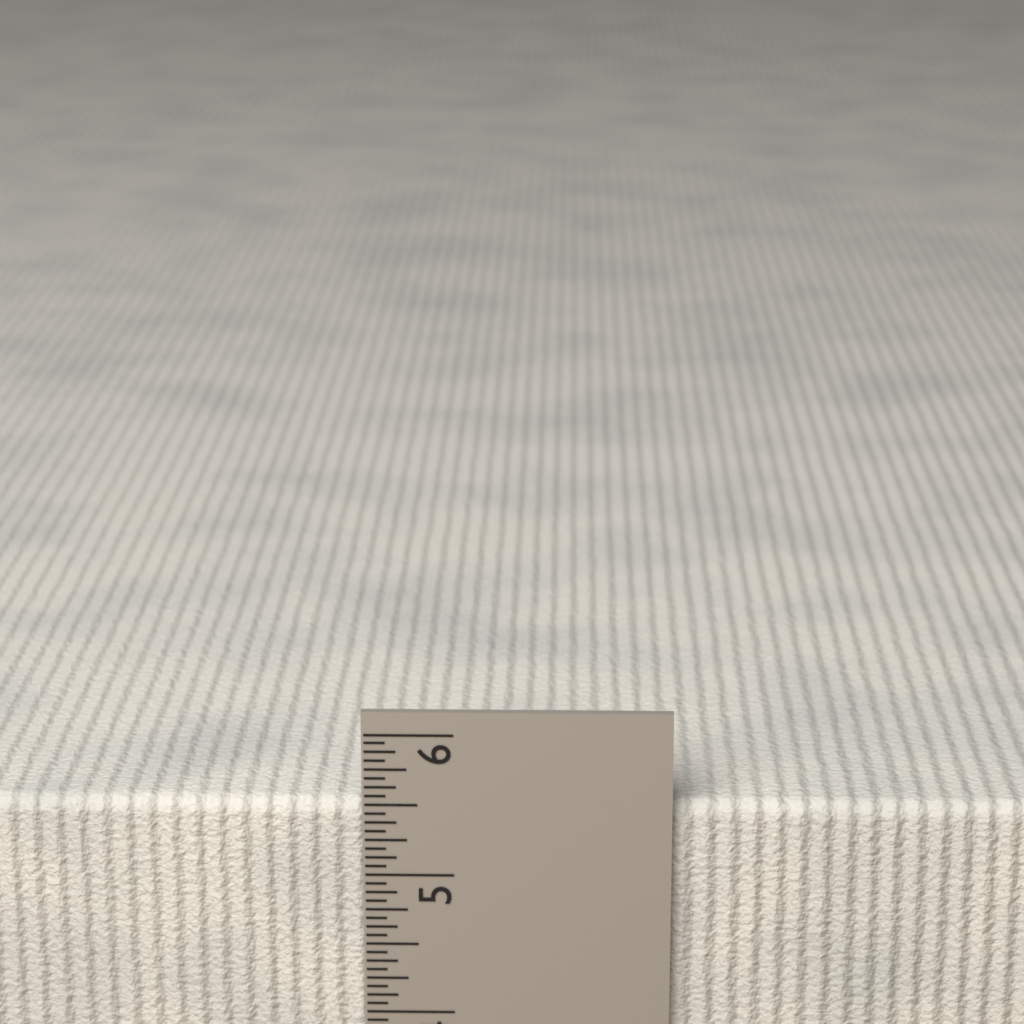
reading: 5.5000 in
